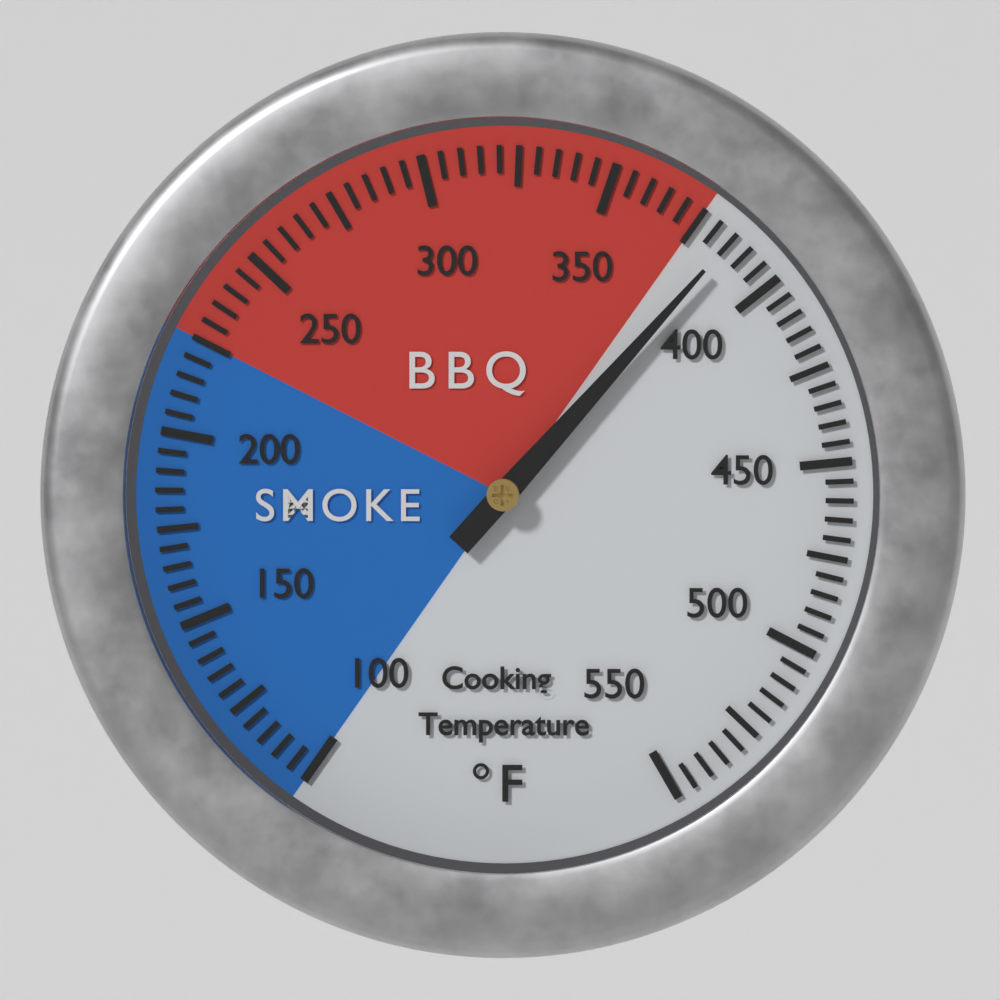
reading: 385 °F
